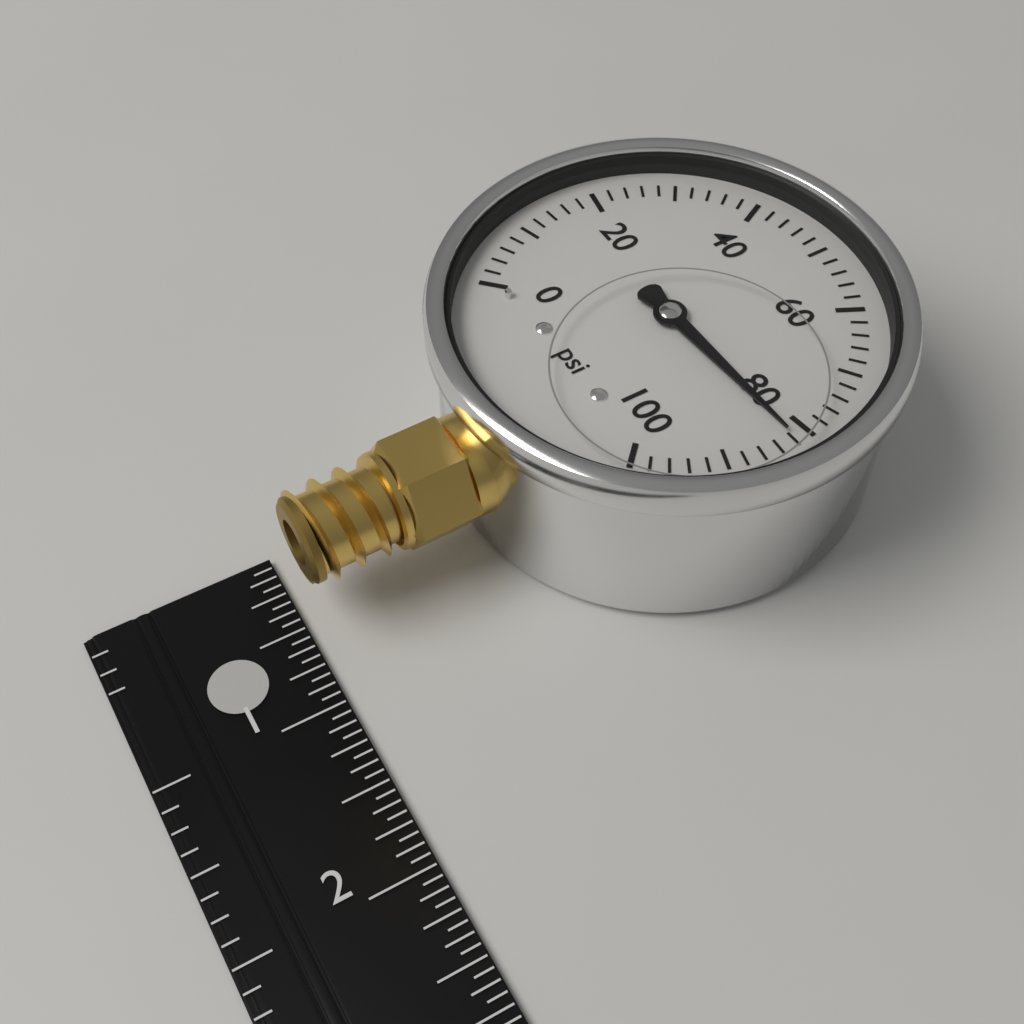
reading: 82 psi
